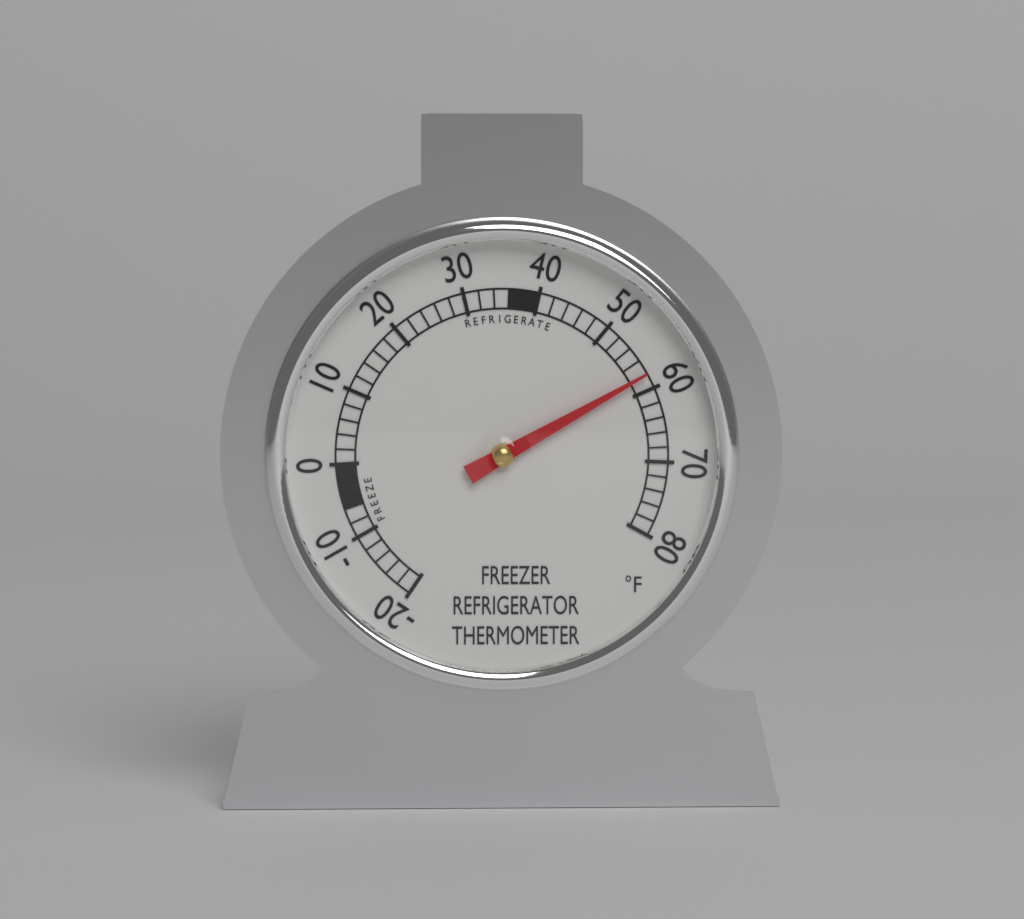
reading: 58 °F
